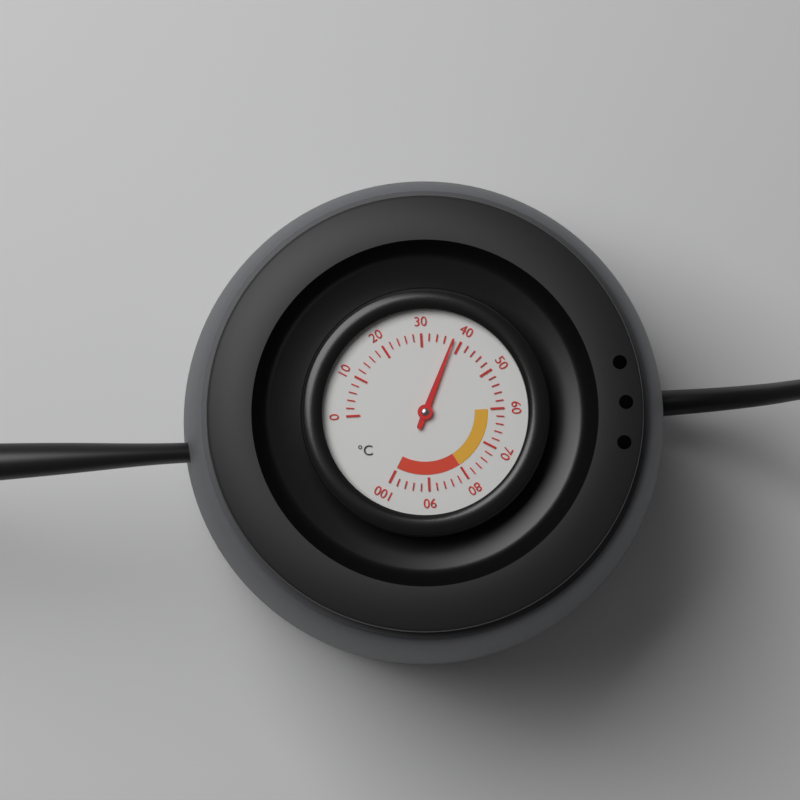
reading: 38 °C
